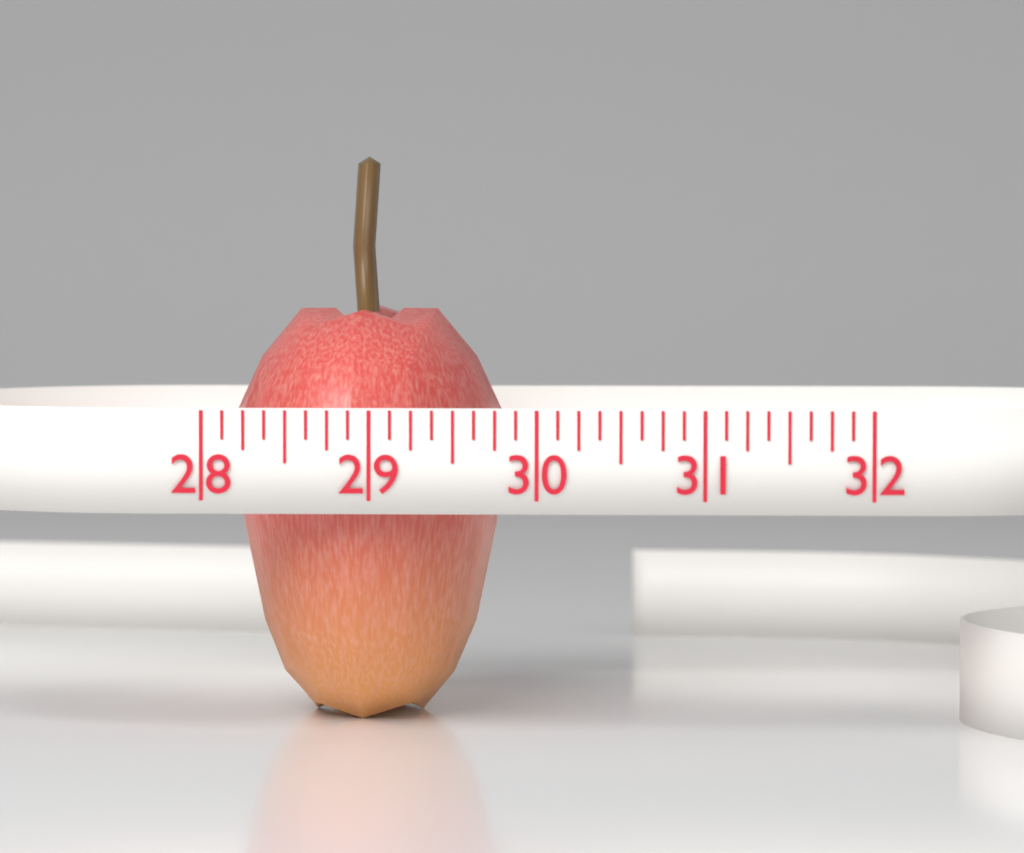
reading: 29.750 (no unit)
